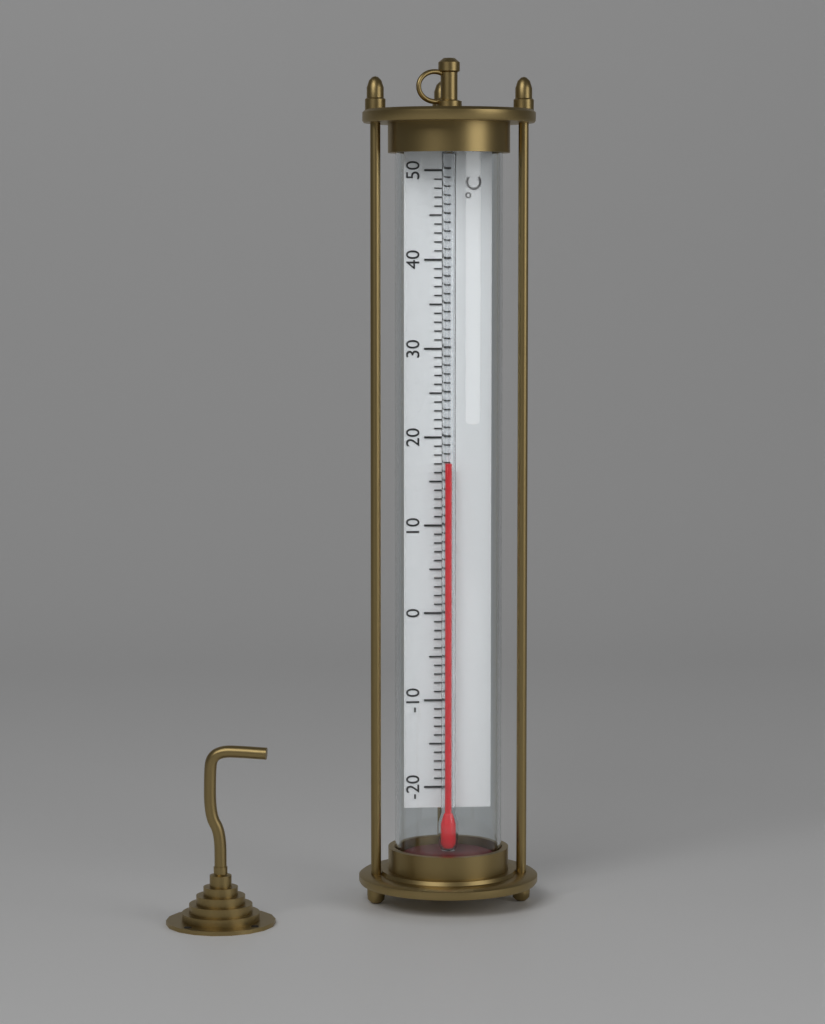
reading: 17 °C
